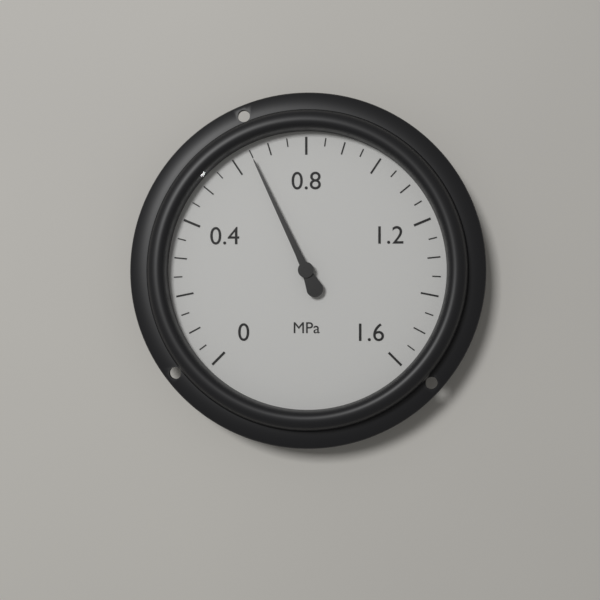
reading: 0.65 MPa
